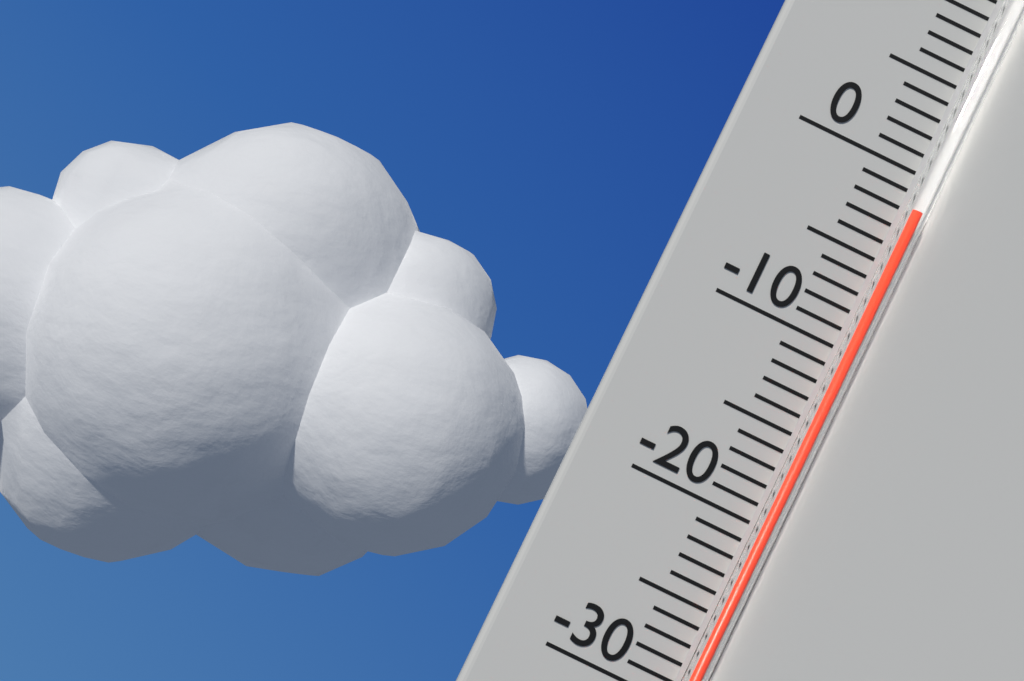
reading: -2 °C
